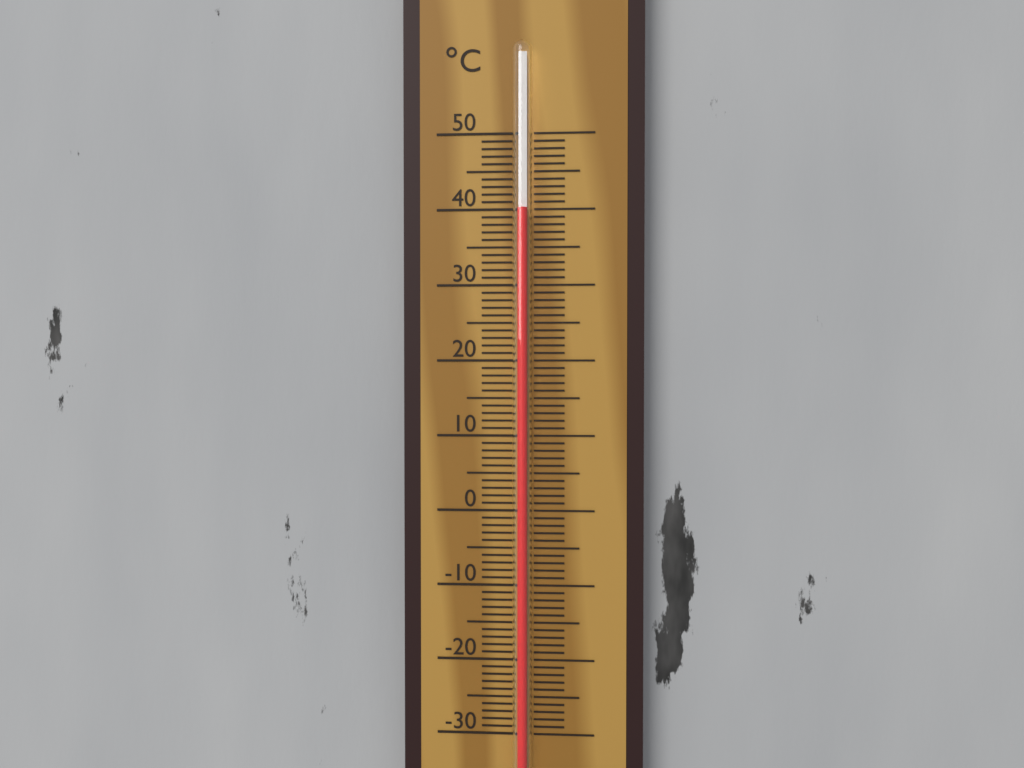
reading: 40 °C
